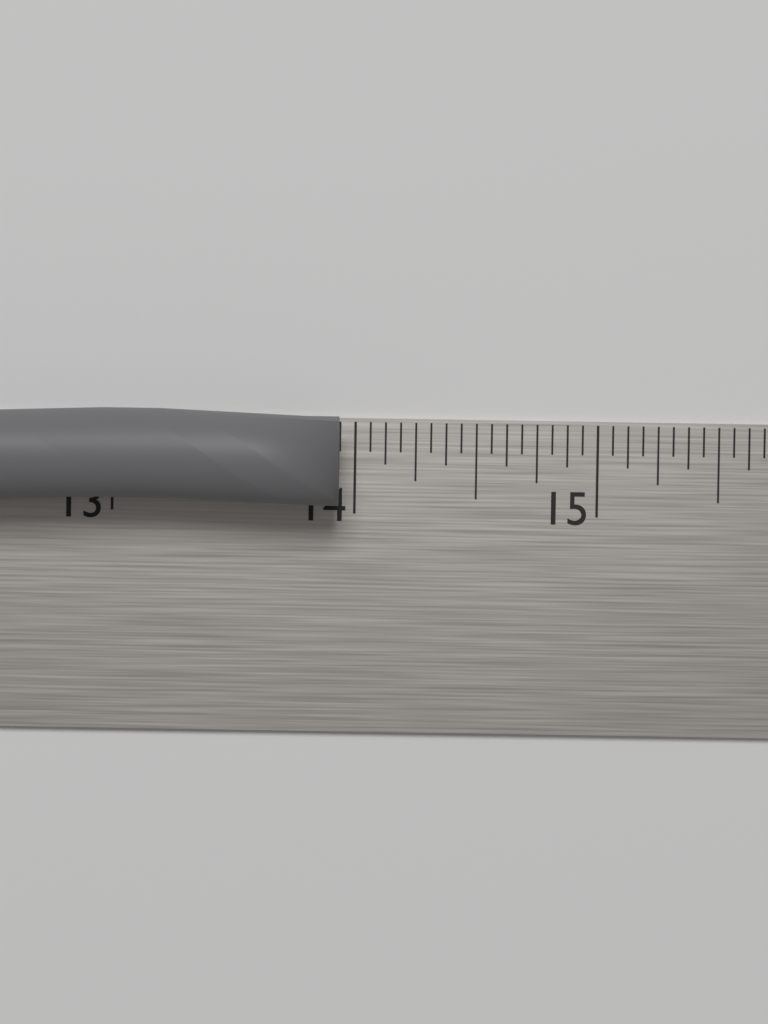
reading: 13.9375 in
